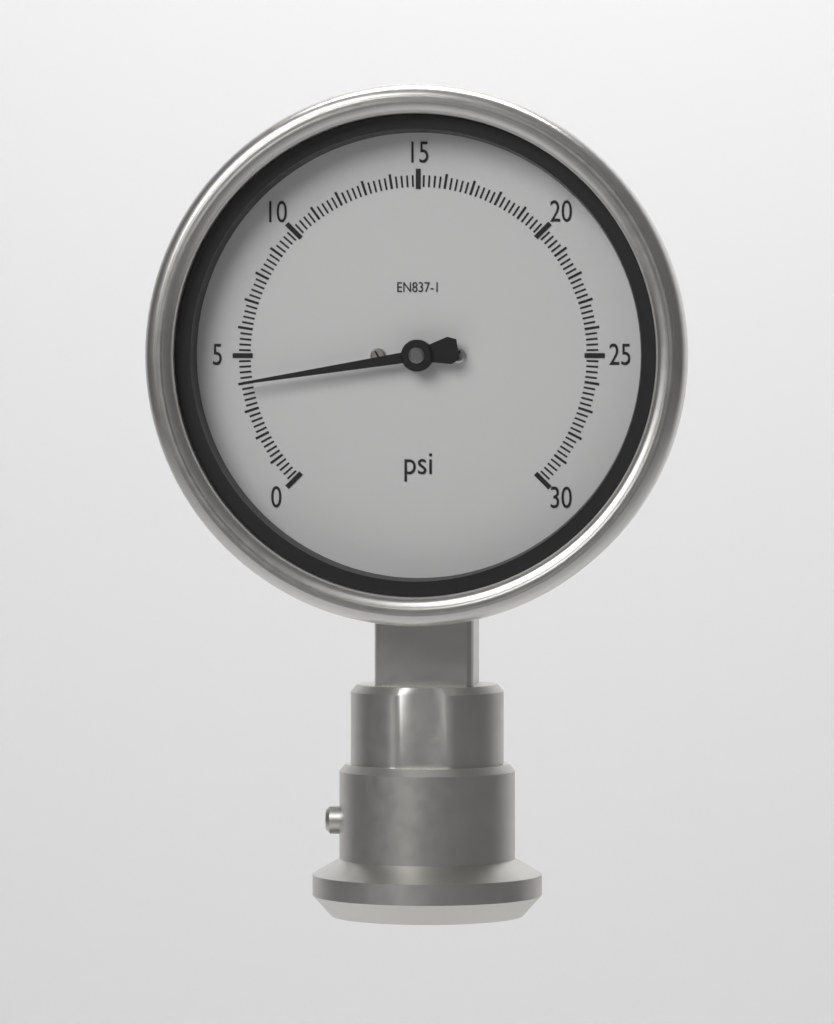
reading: 4.0 psi
